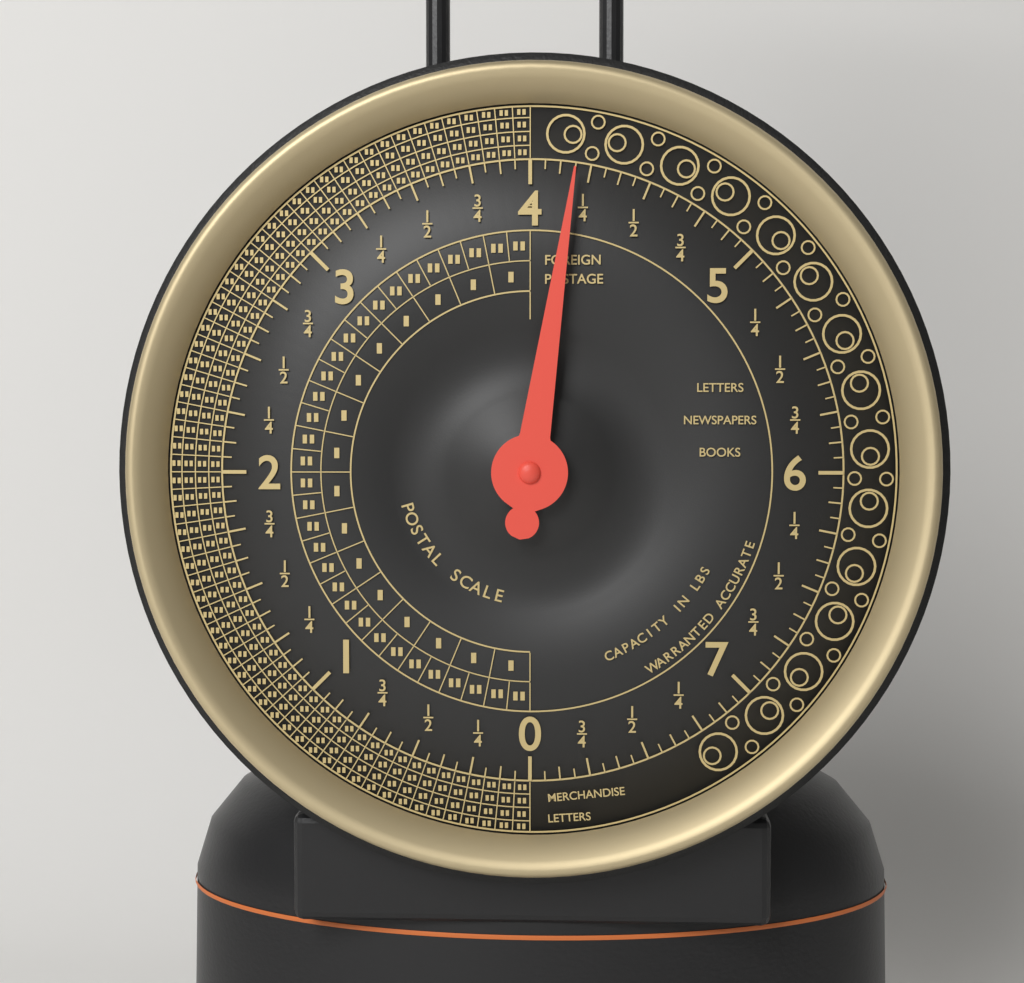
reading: 4.1875 lbs
